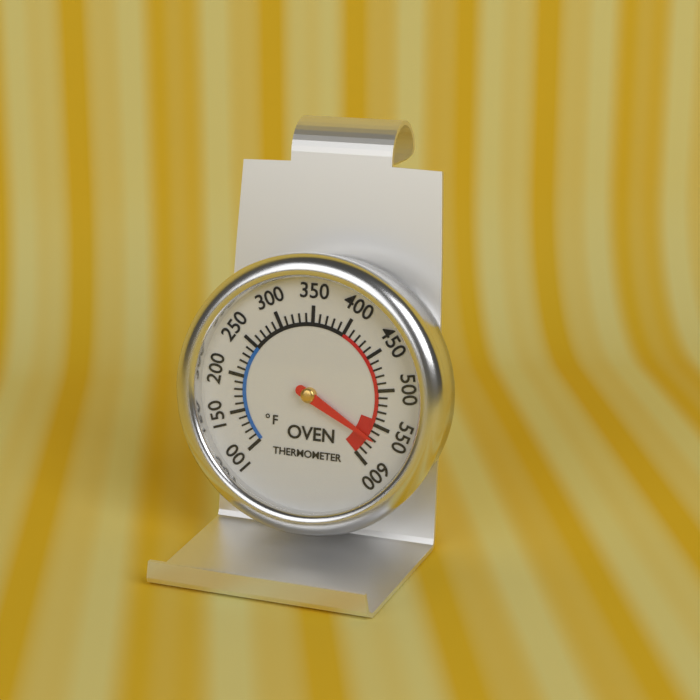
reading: 570 °F
